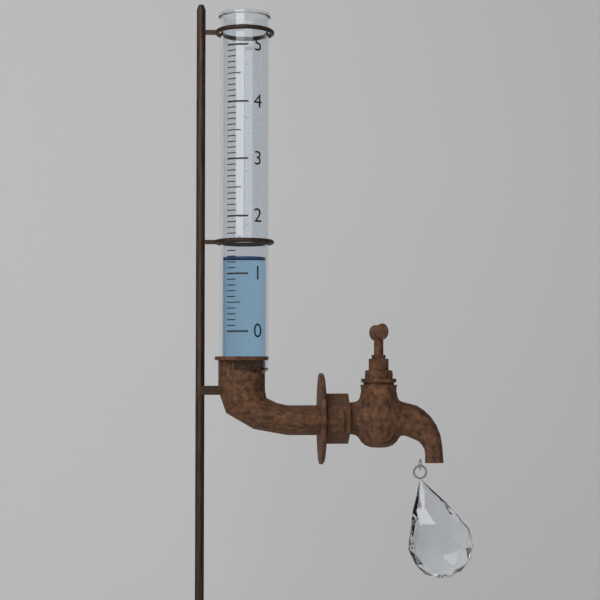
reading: 1.3 (no unit)
